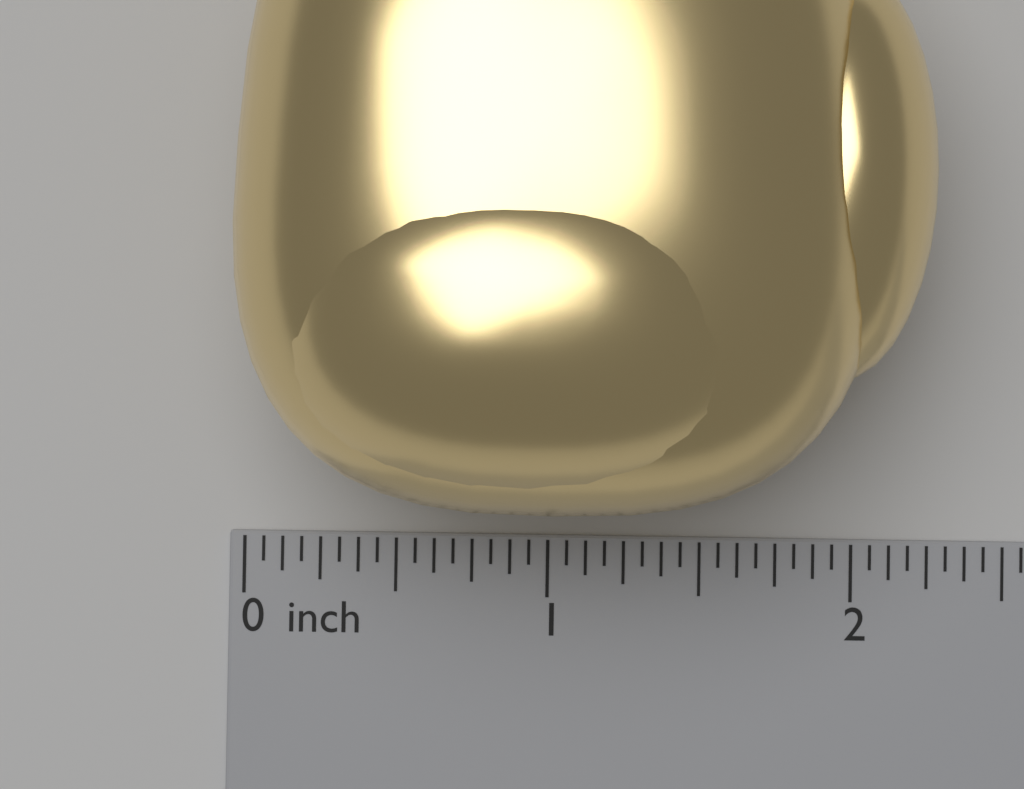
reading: 2.1875 inch
